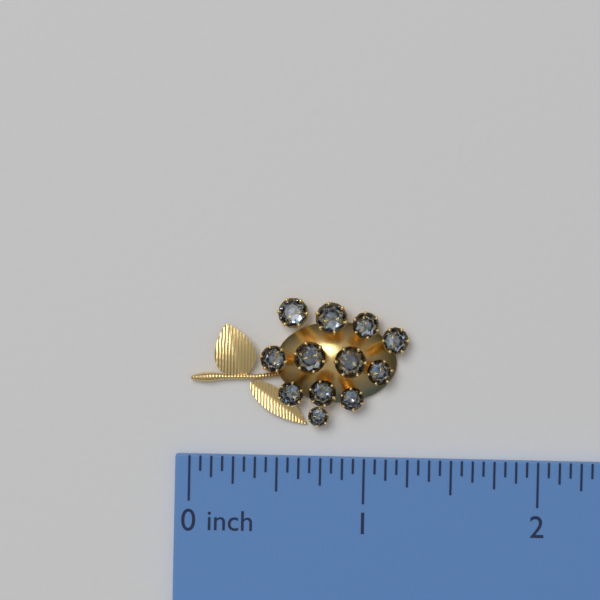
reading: 1.2500 inch
